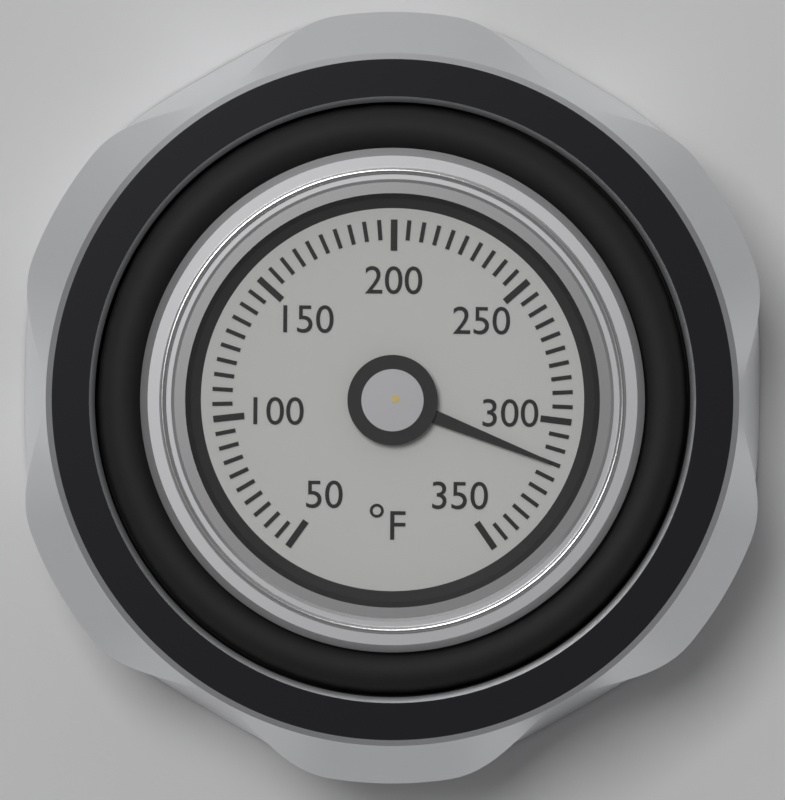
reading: 315 °F
